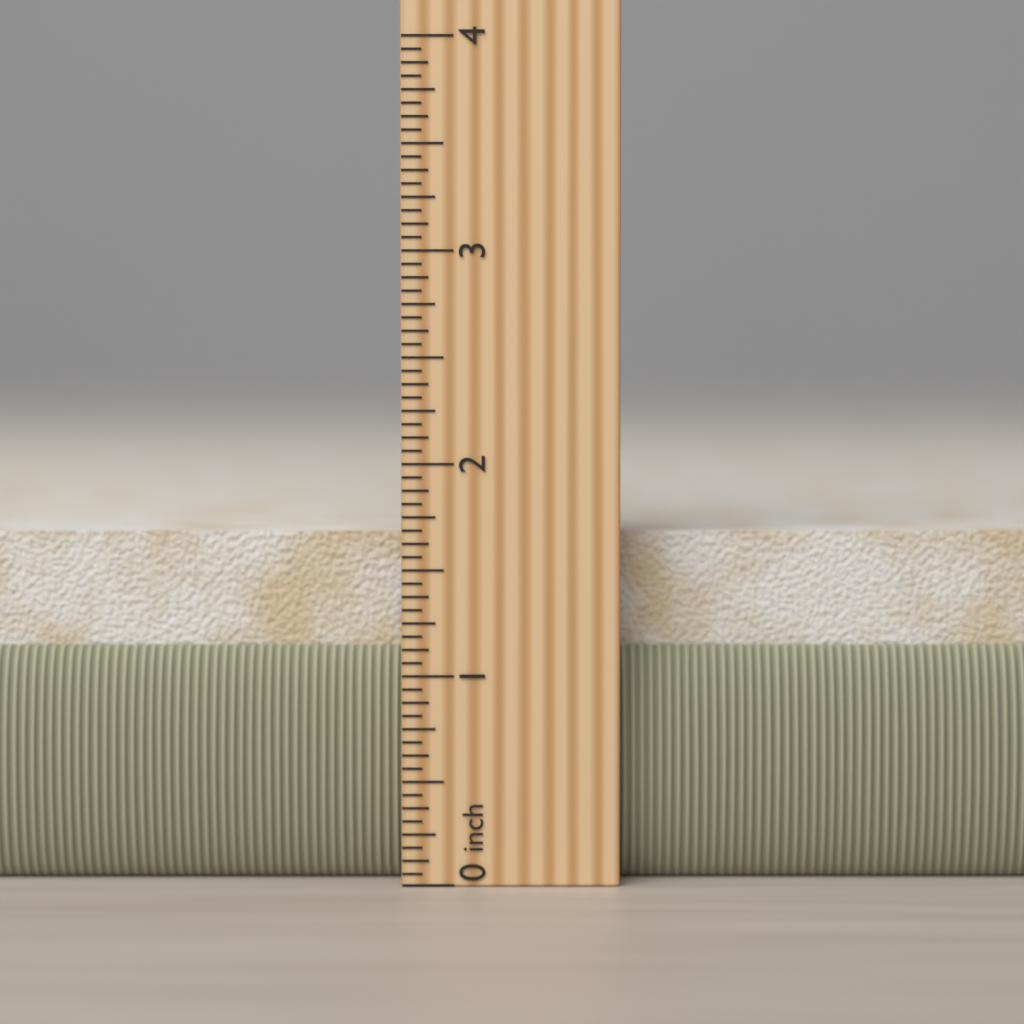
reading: 1.8125 in
